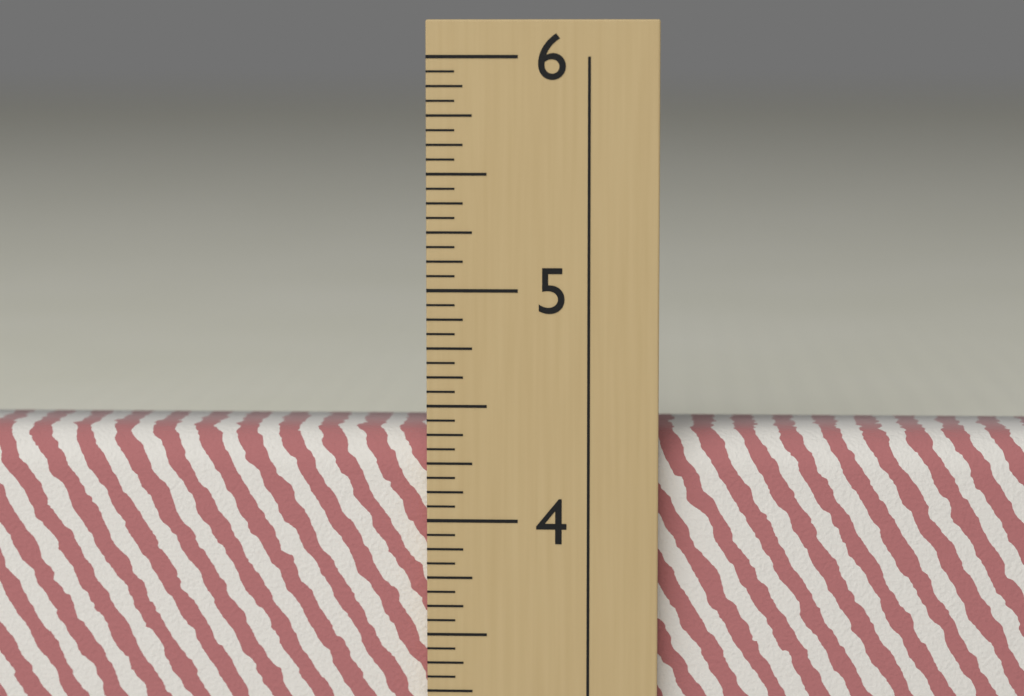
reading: 4.3750 in
